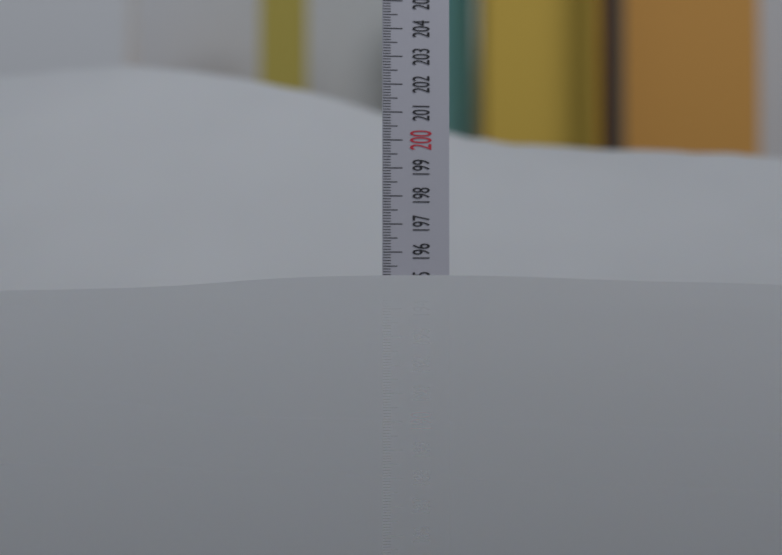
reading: 195.1 (no unit)
